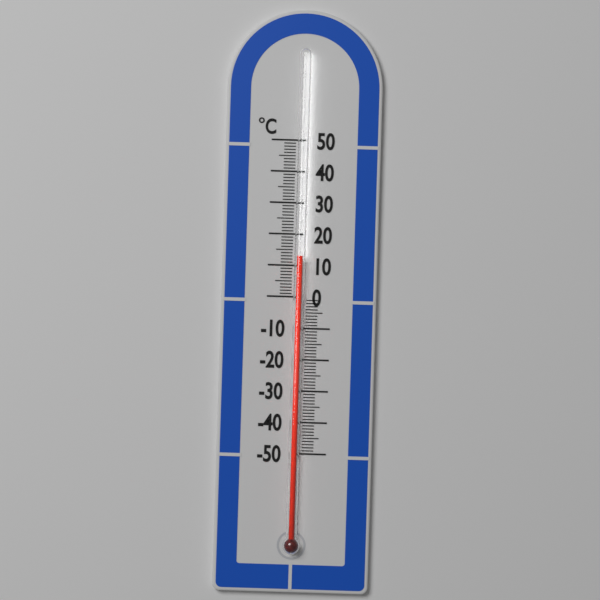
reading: 13 °C
